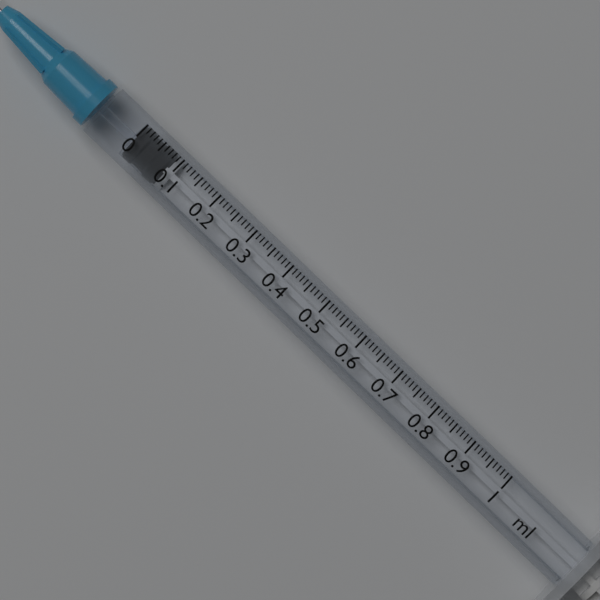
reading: 0.00 ml
